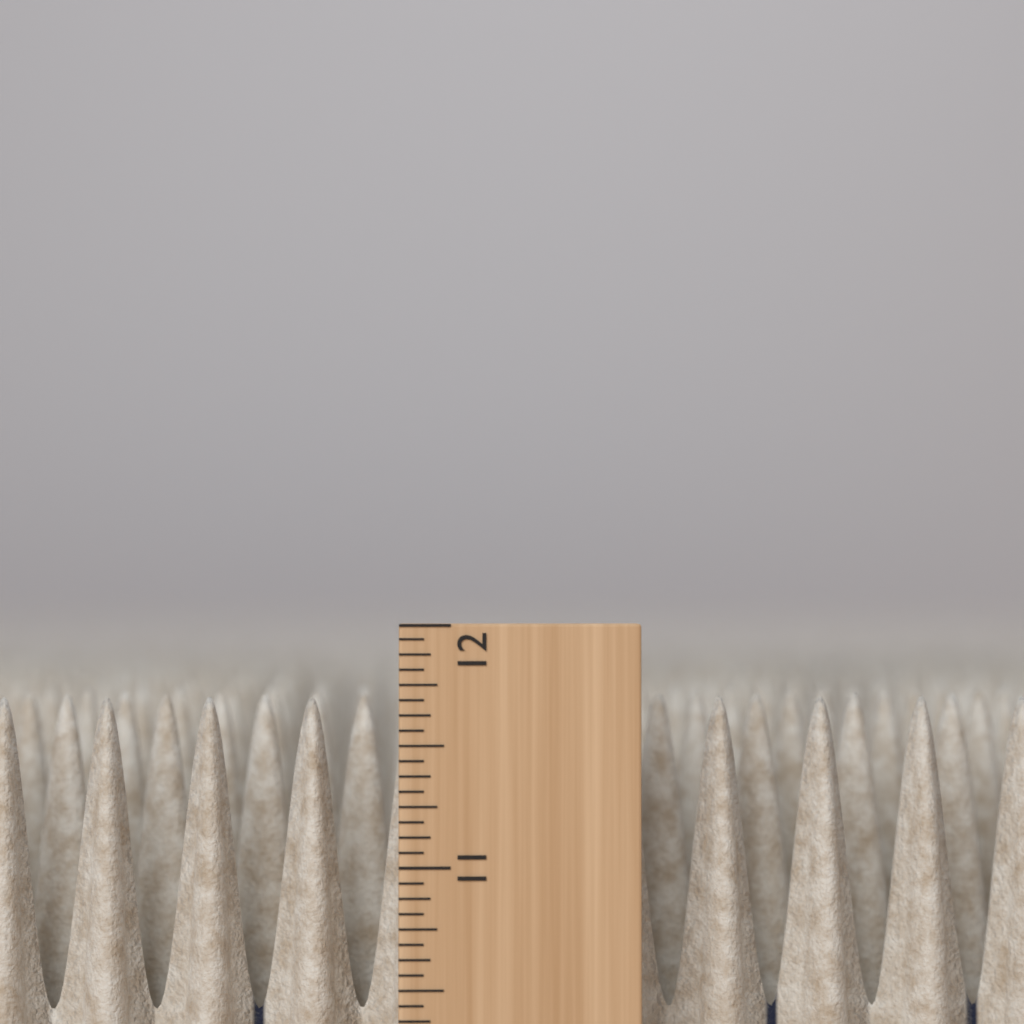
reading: 11.6875 in
